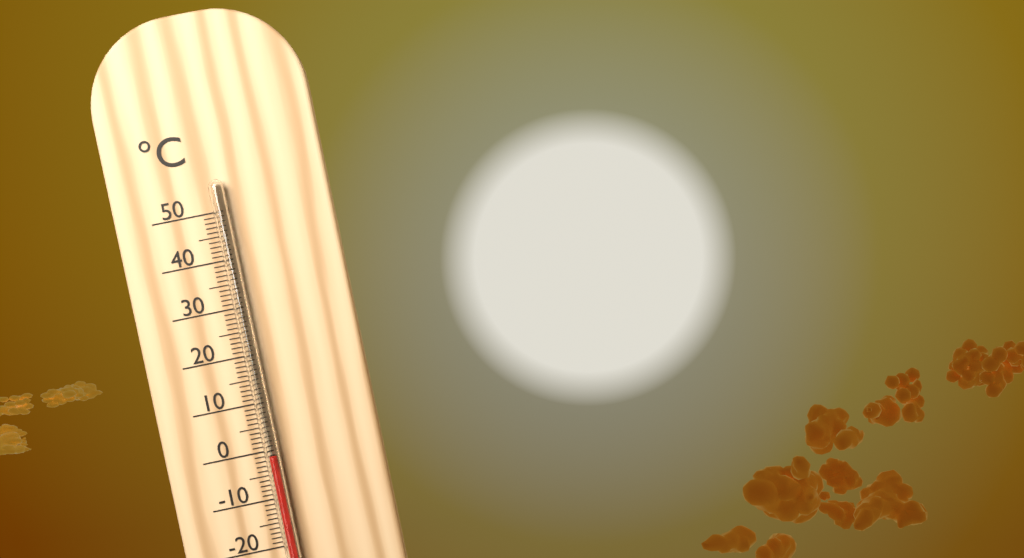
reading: -1 °C
